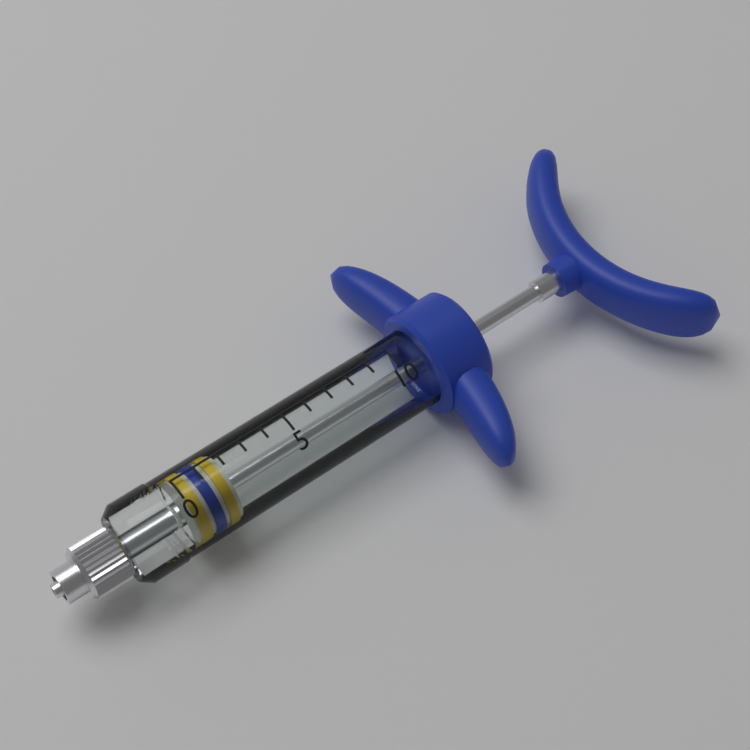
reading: 0 (no unit)
